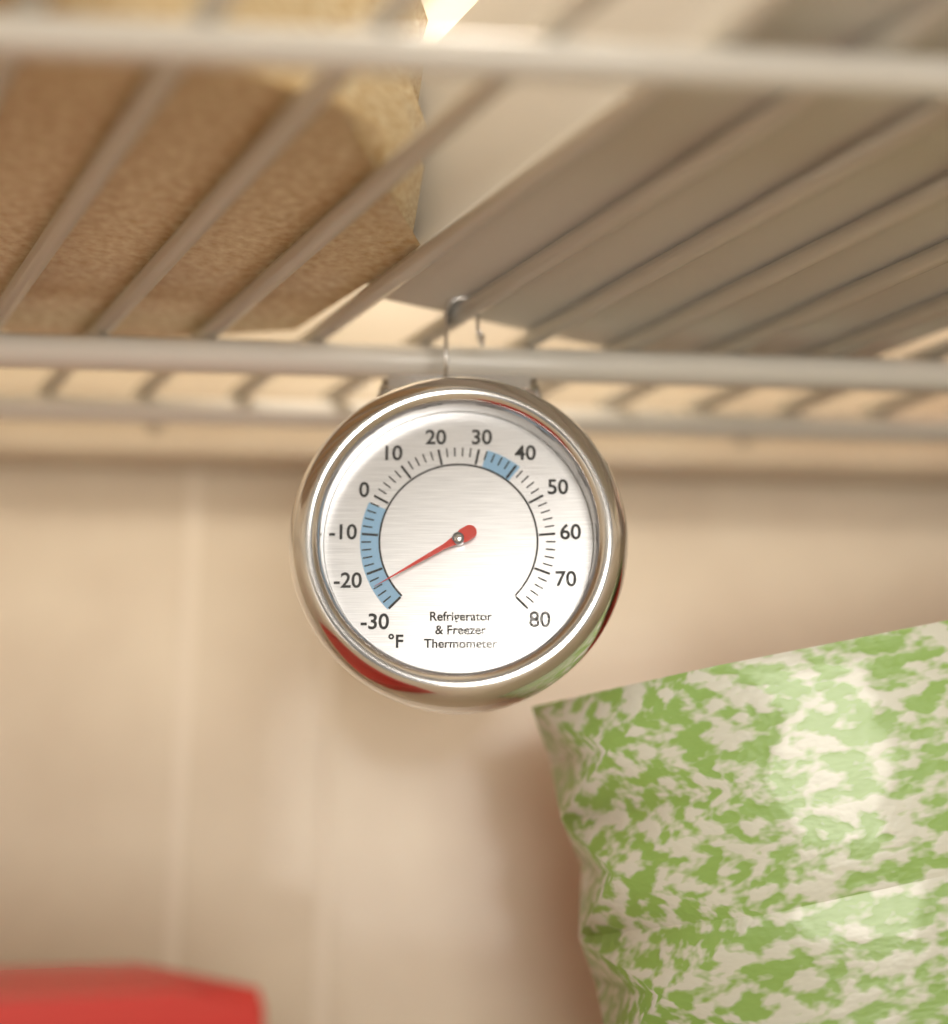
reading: -24 °F
